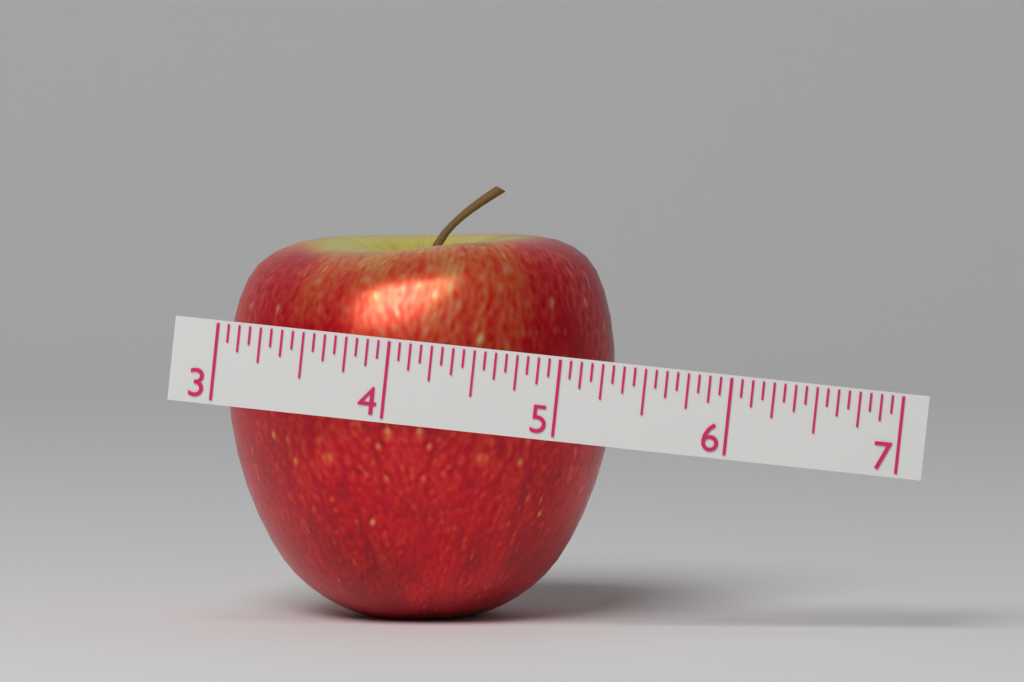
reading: 5.3125 (no unit)
